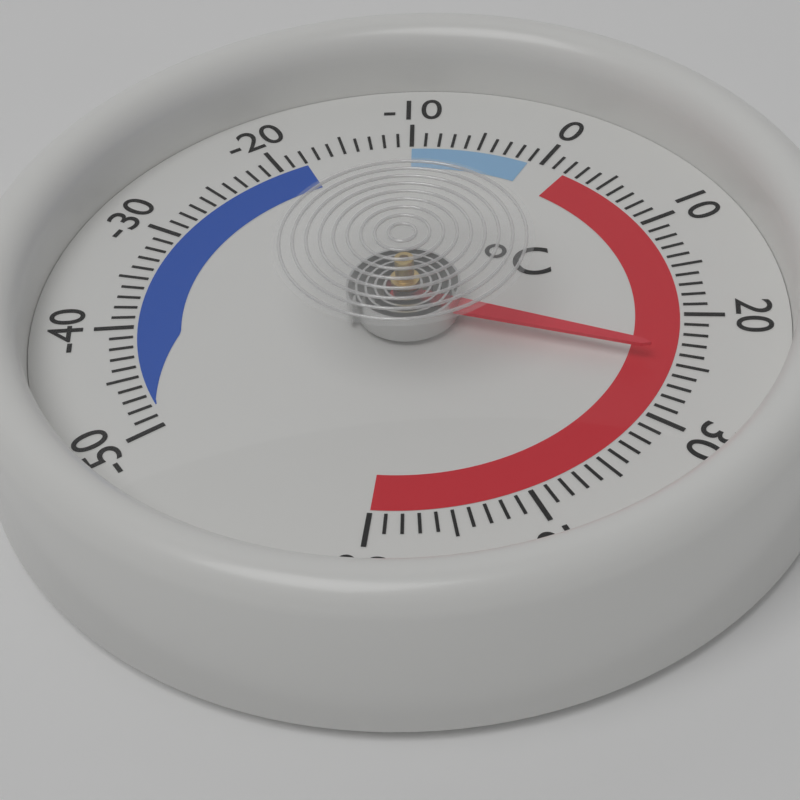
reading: 25 °C
